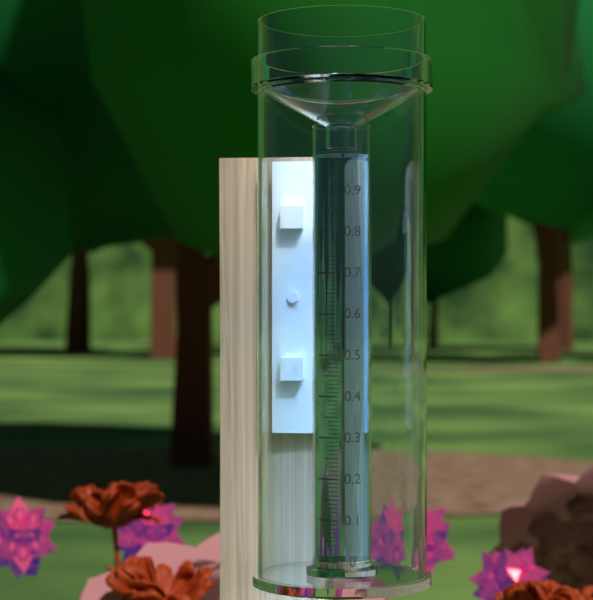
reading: 0.99 (no unit)
